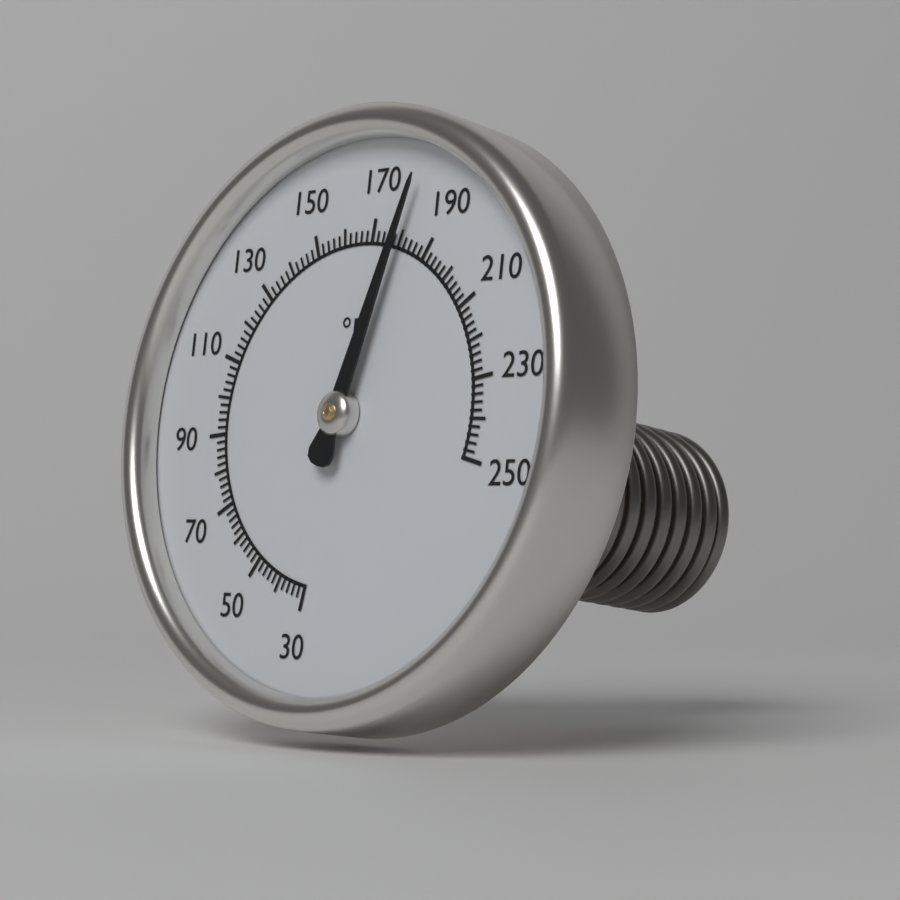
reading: 180 °F
